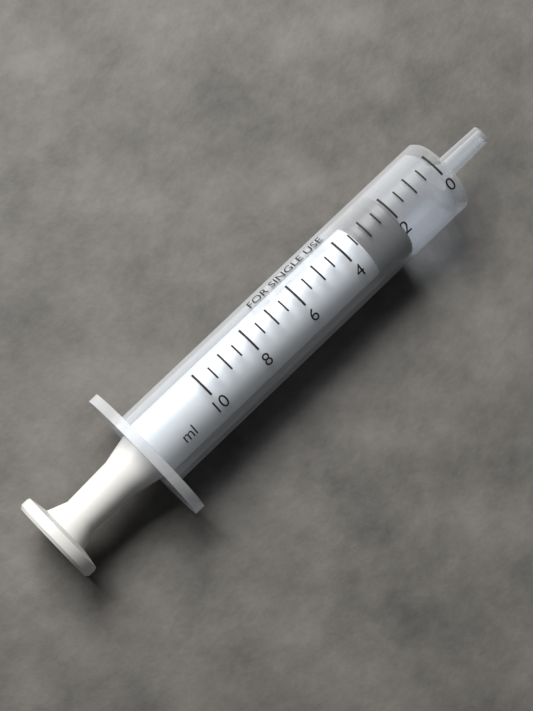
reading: 2.0 ml
